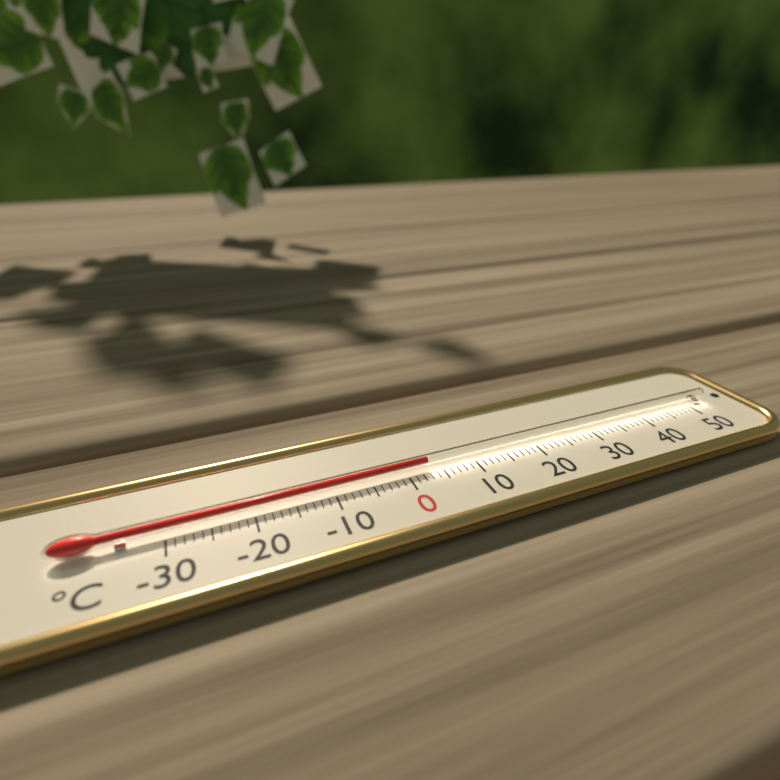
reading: 3 °C
